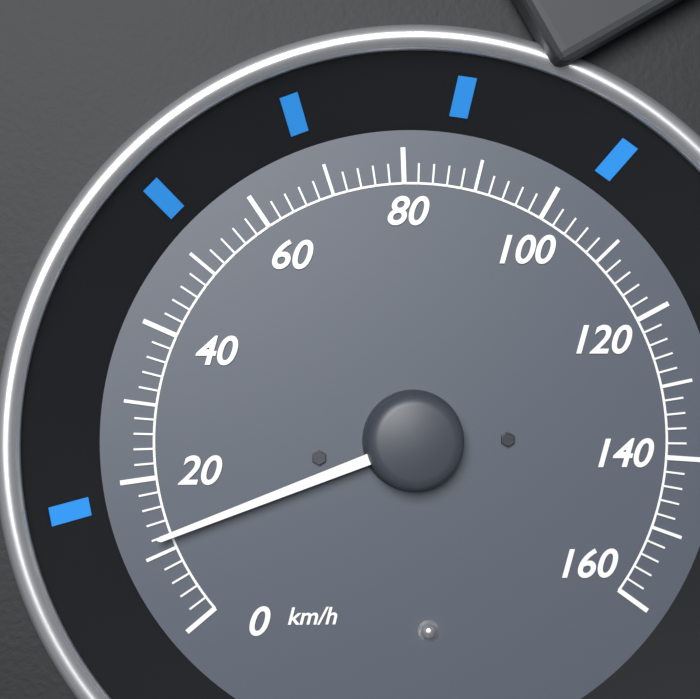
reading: 12 km/h
